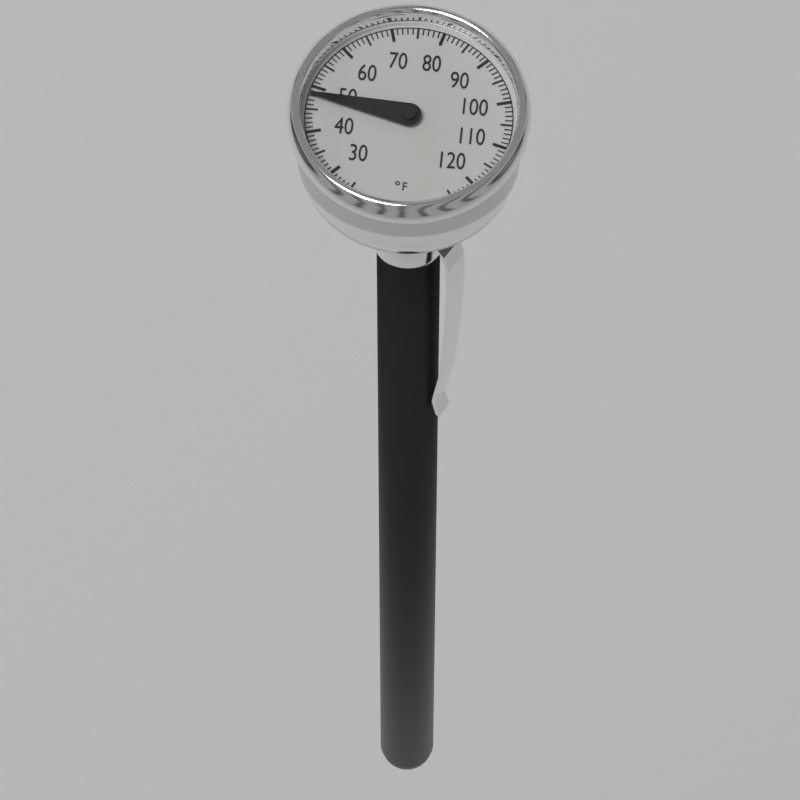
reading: 48 °F
